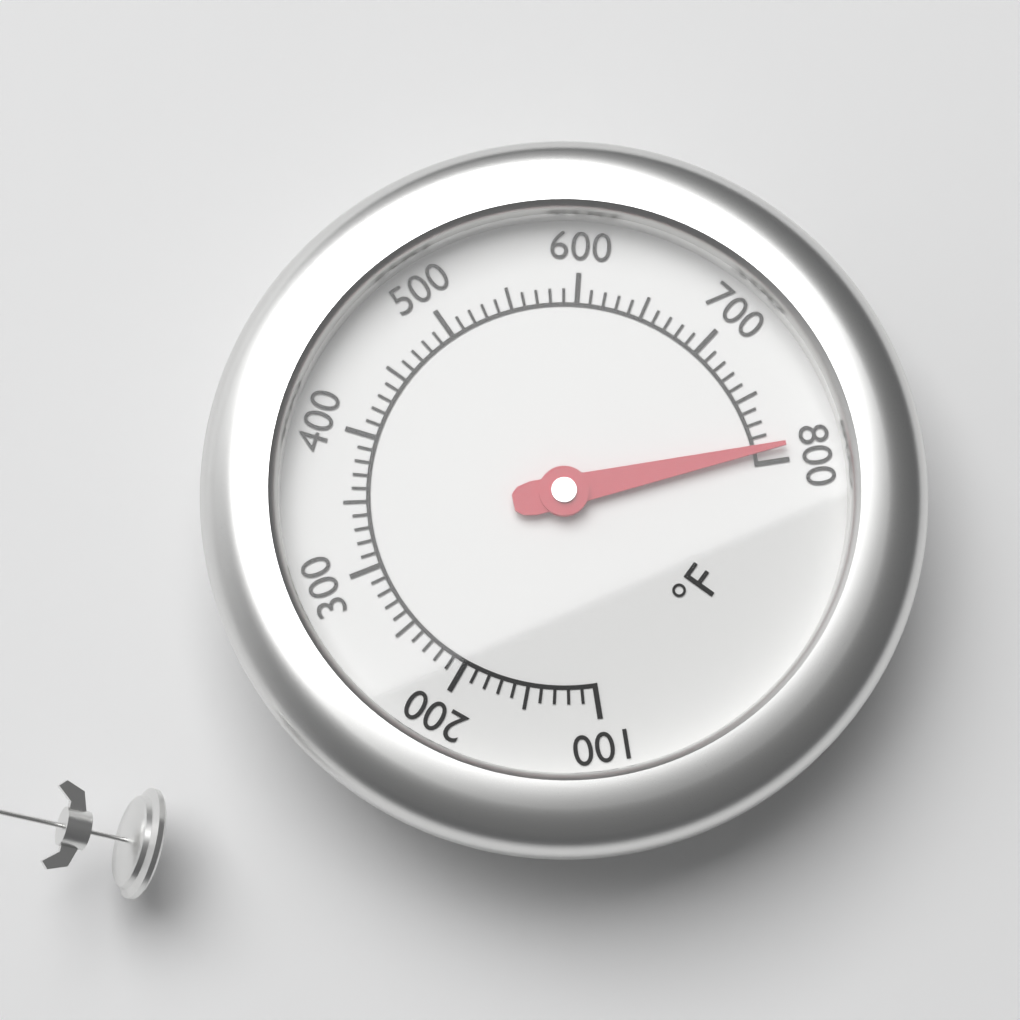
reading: 790 °F
